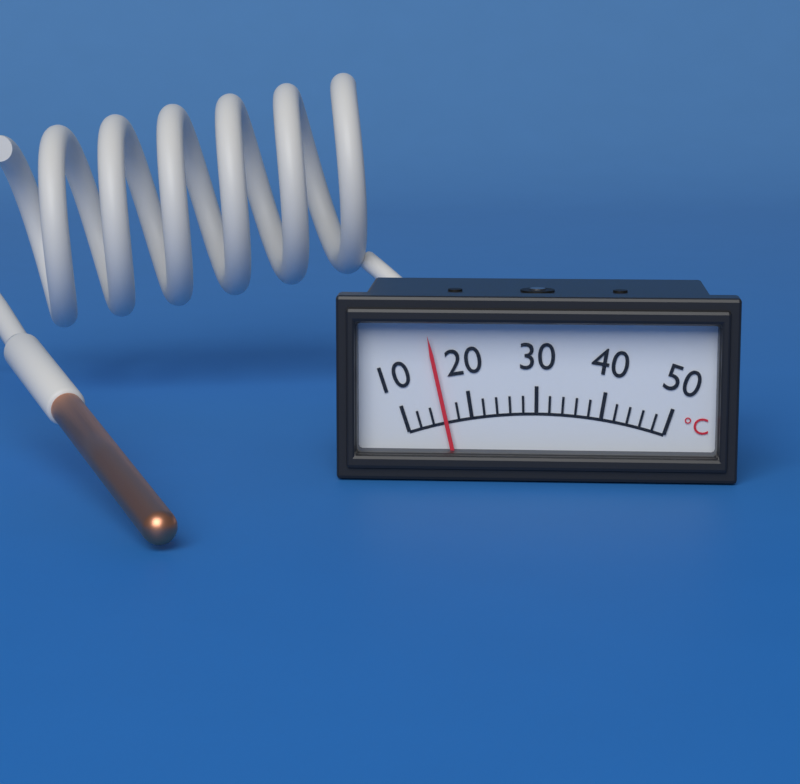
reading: 16 °C
